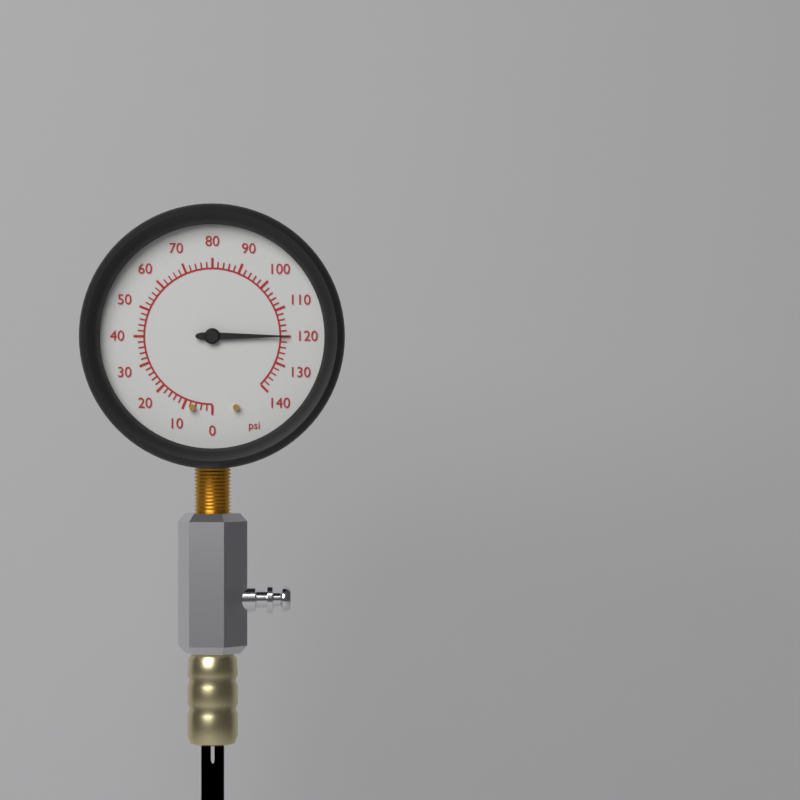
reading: 120 psi
